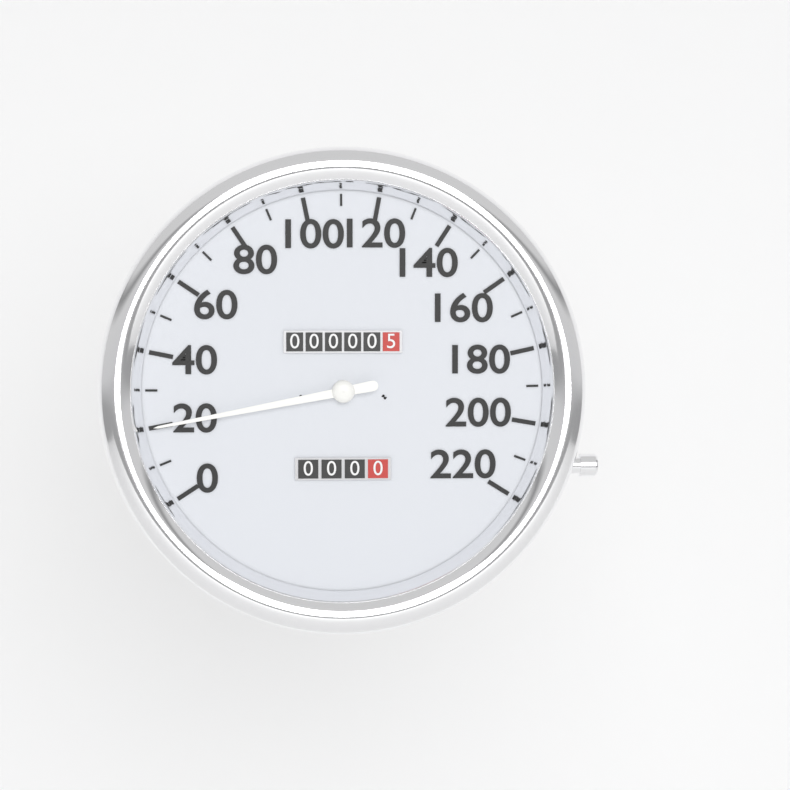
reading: 20 (no unit)
